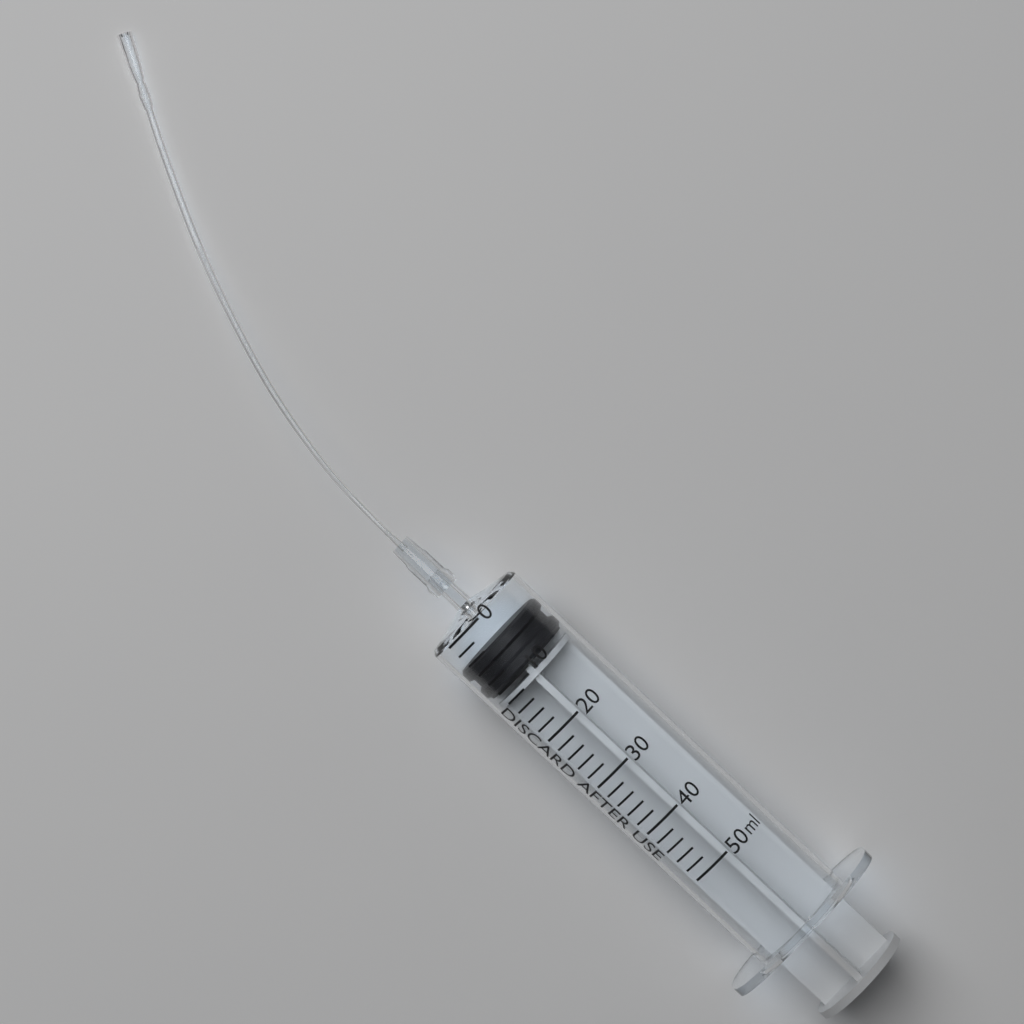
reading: 4 ml
